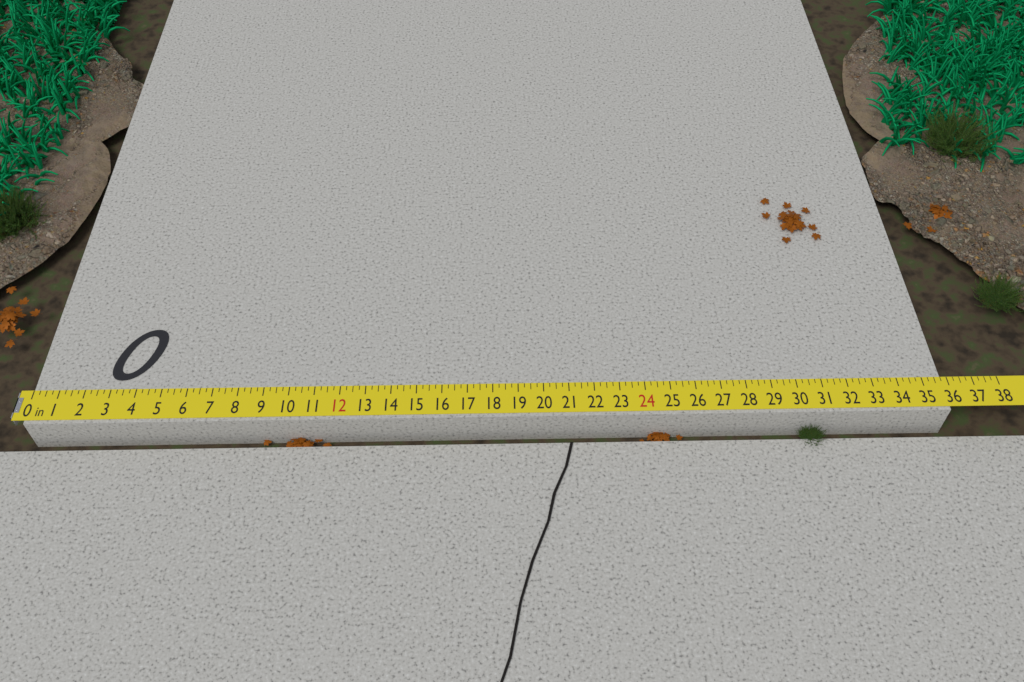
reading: 35.75 in
